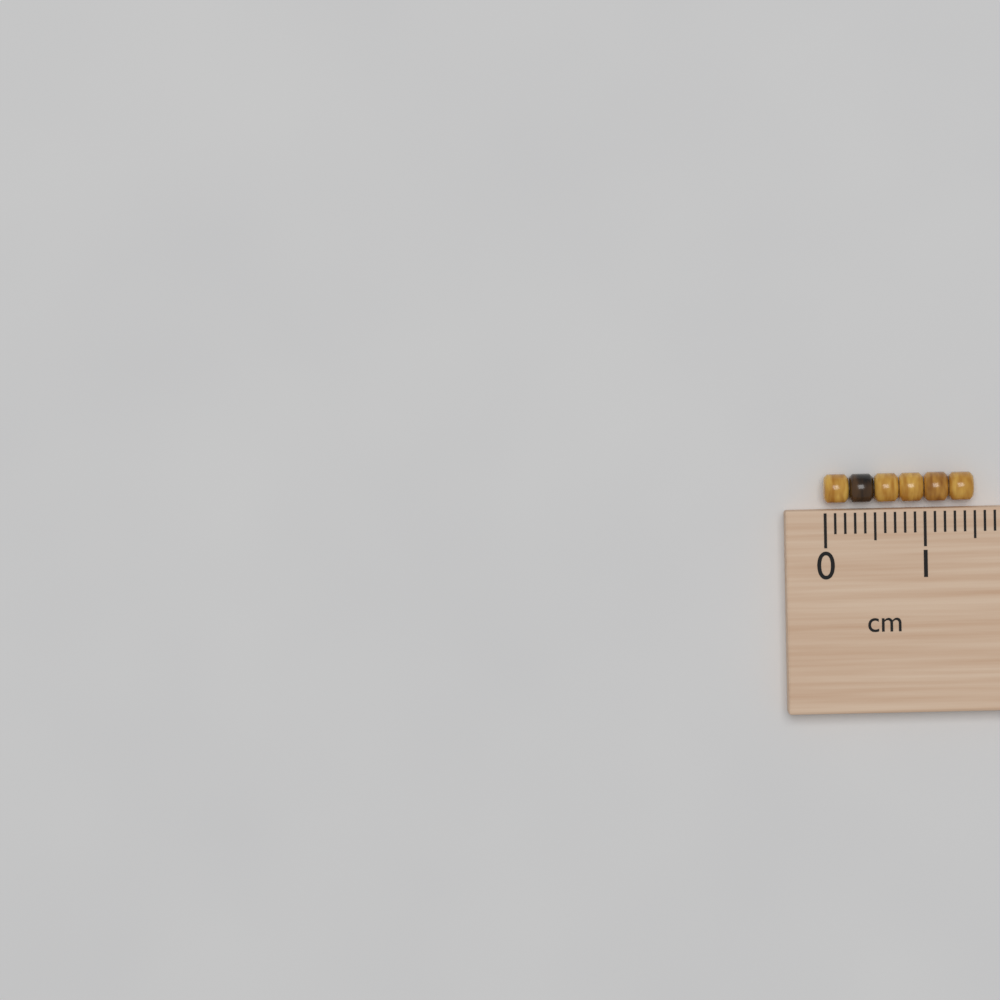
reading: 1.5 cm
